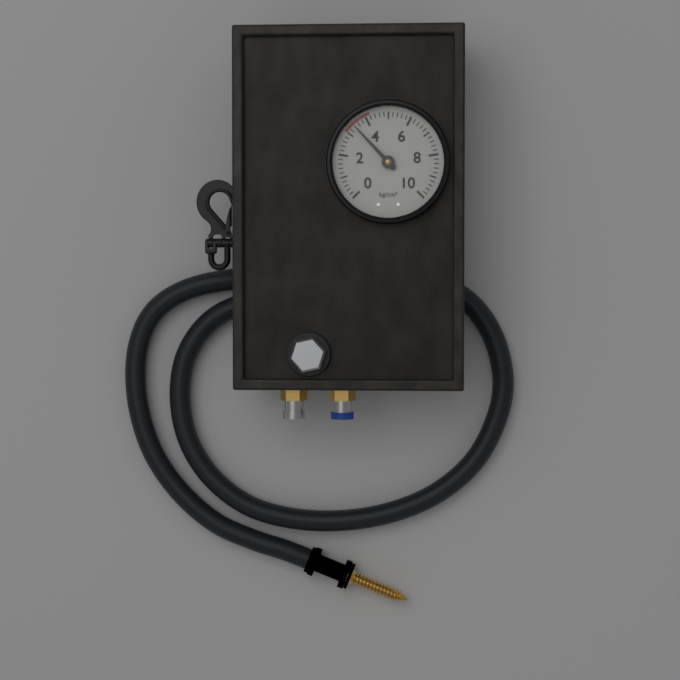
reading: 3.4 kg/cm²
